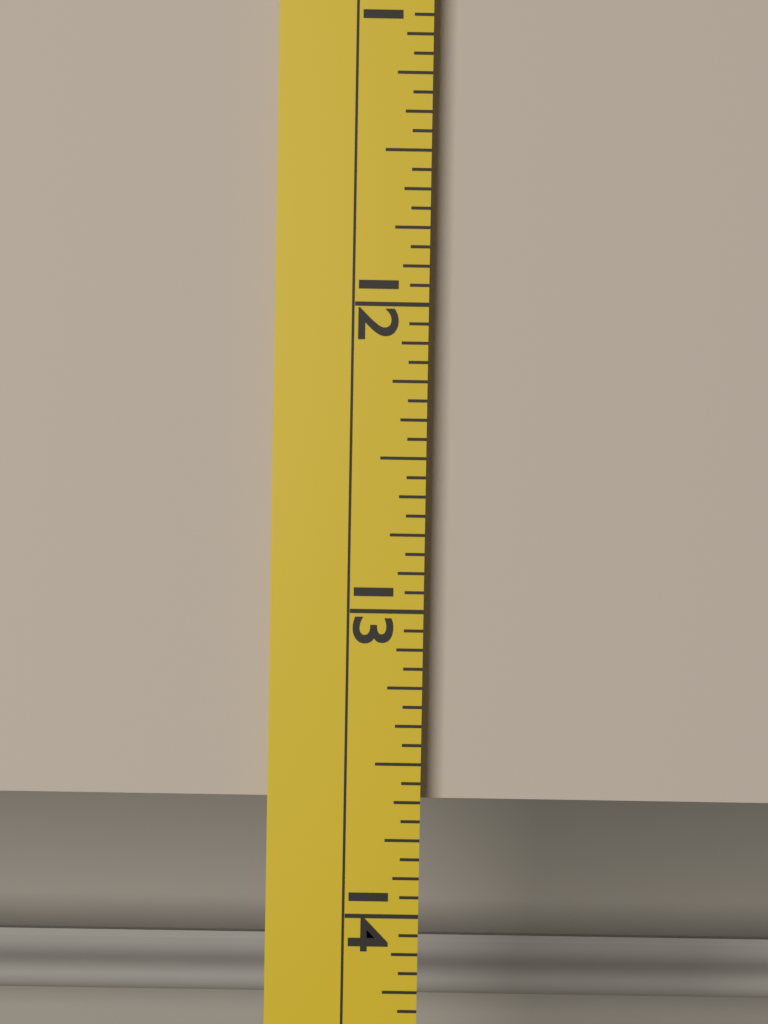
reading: 13.6250 (no unit)
